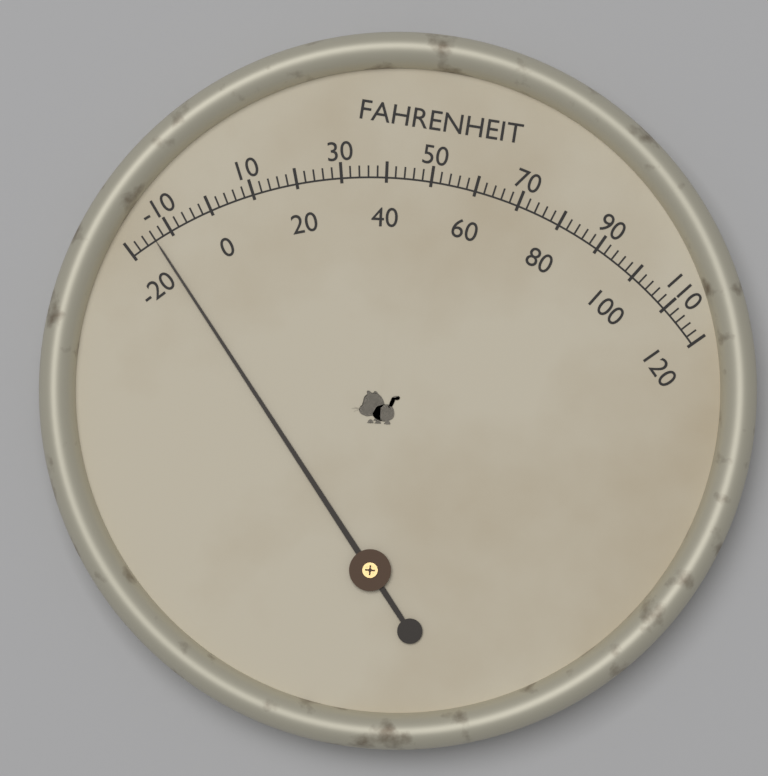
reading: -14 °F
